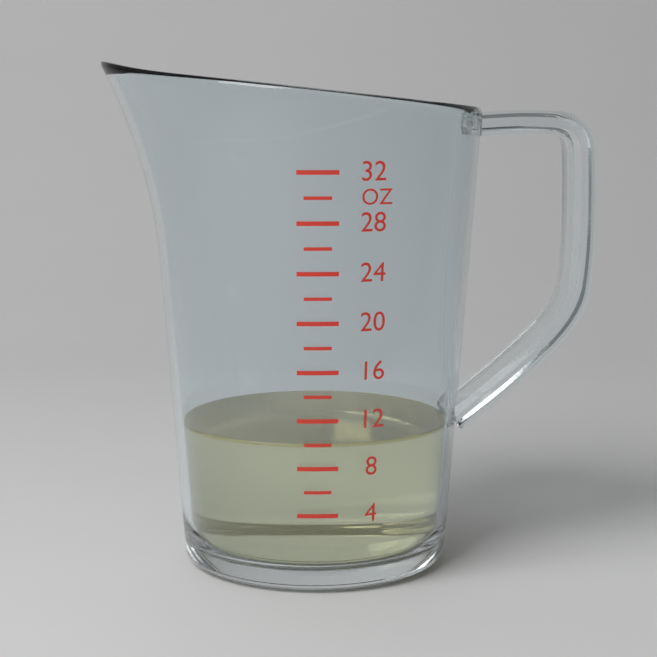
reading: 10 oz
